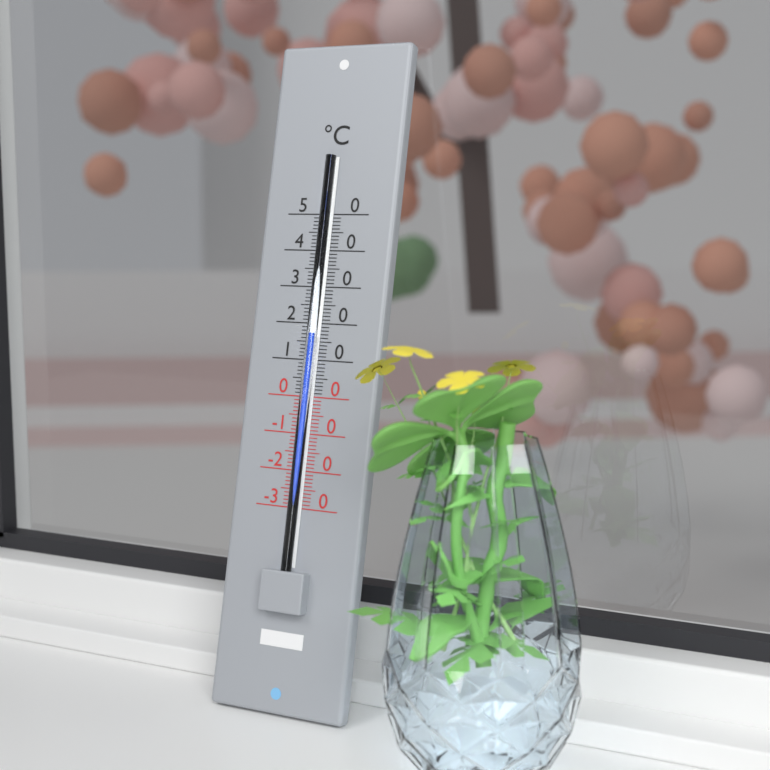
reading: 17 °C
